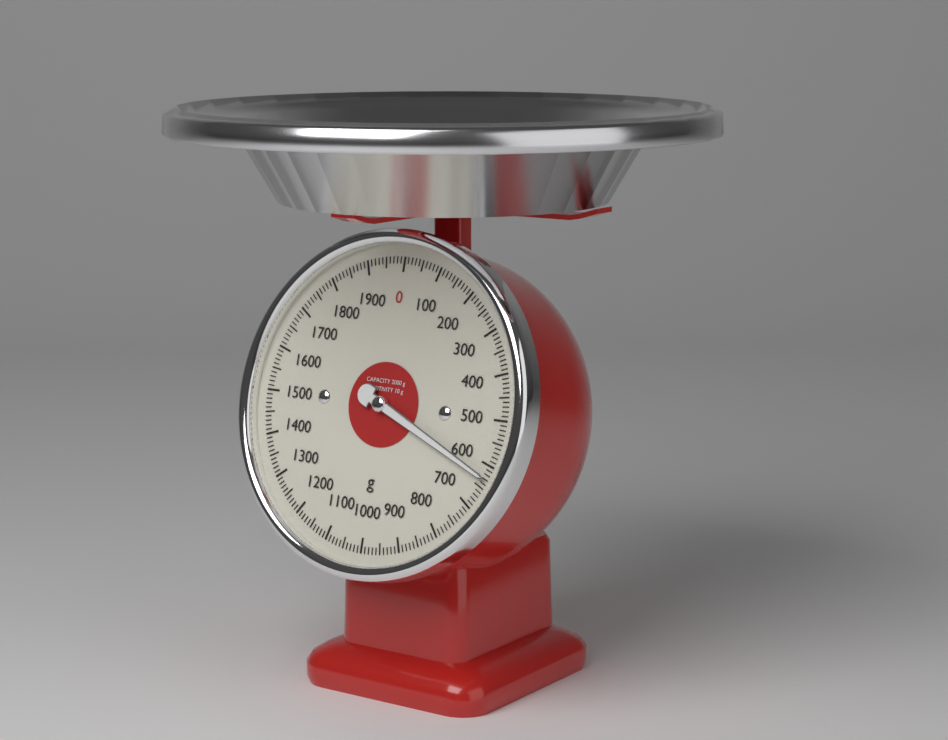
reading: 630 g
